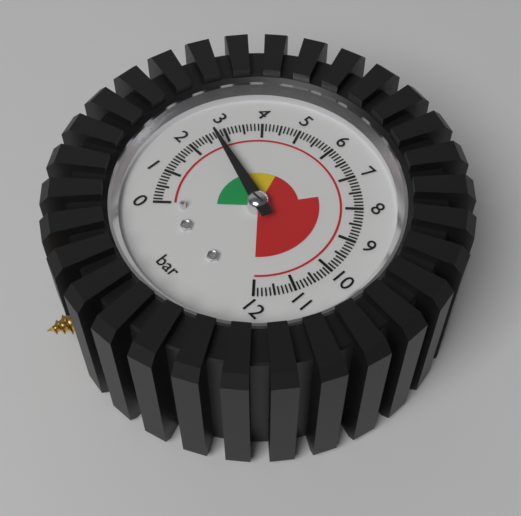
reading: 2.7 bar
